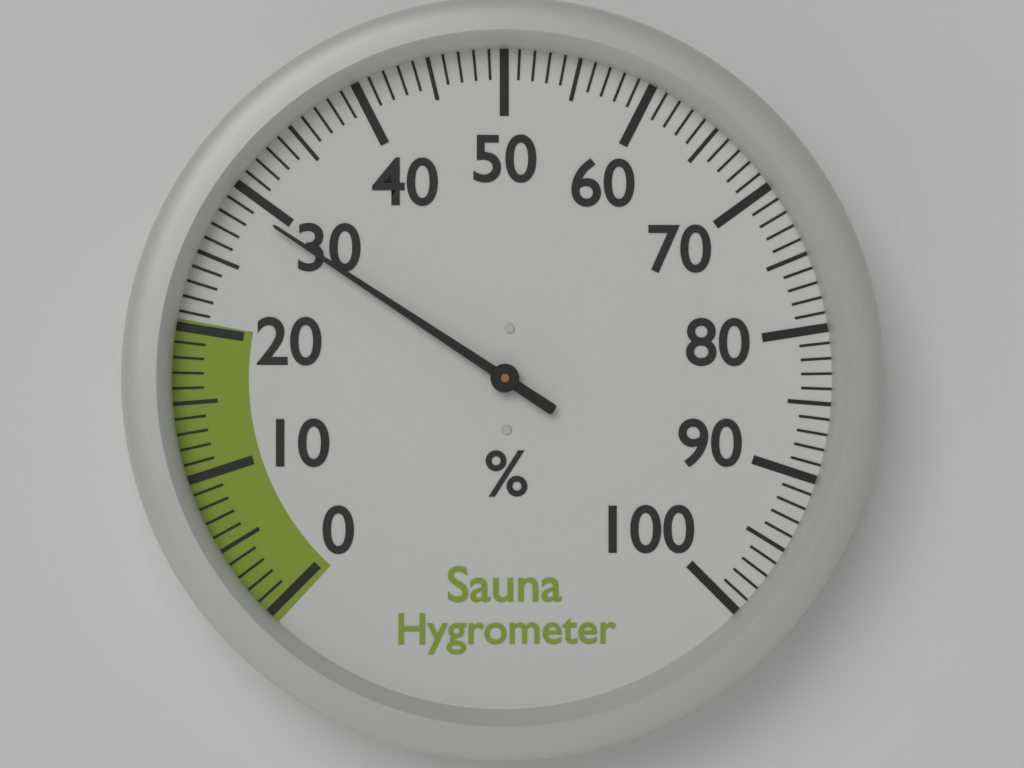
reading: 29 %
